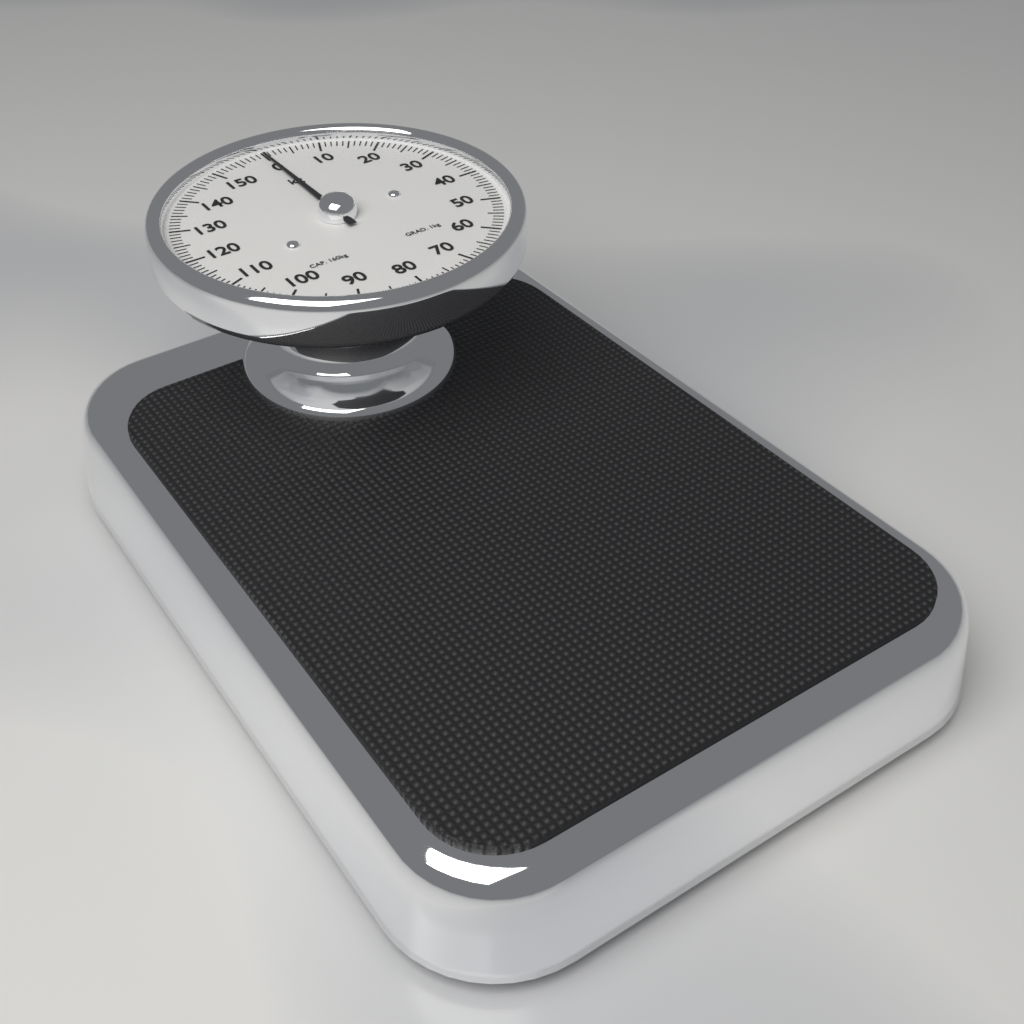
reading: 0 kg
